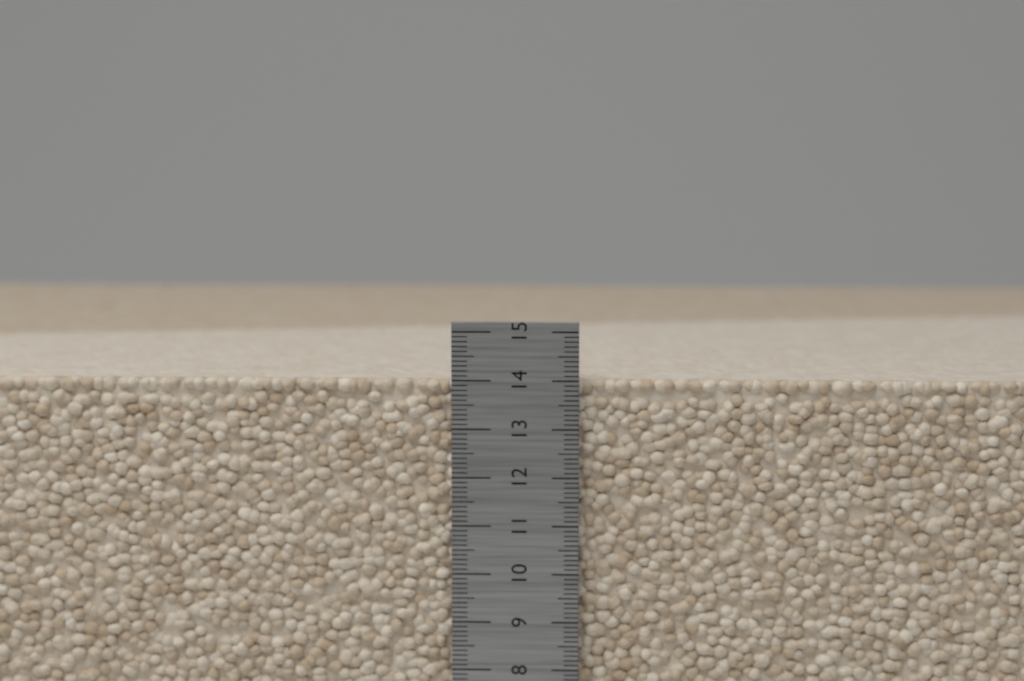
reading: 14.0 cm
